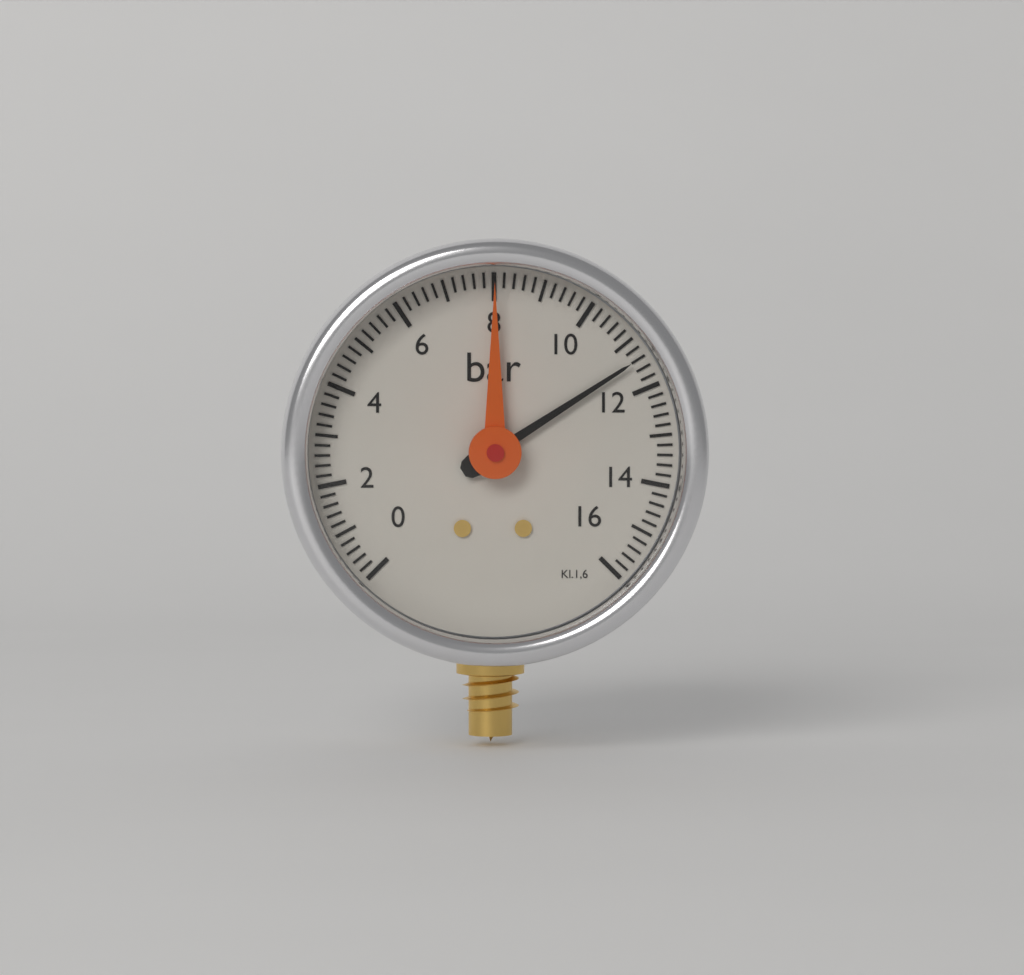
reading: 11.4 bar
